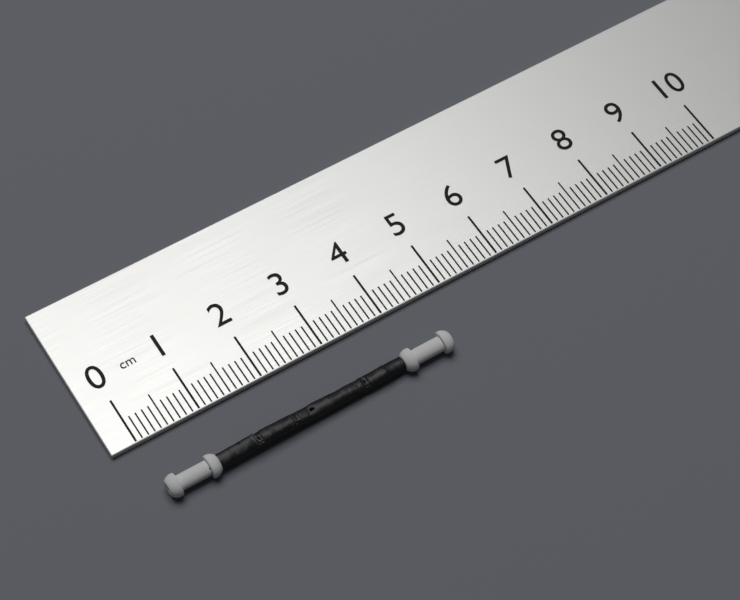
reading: 4.6 cm
